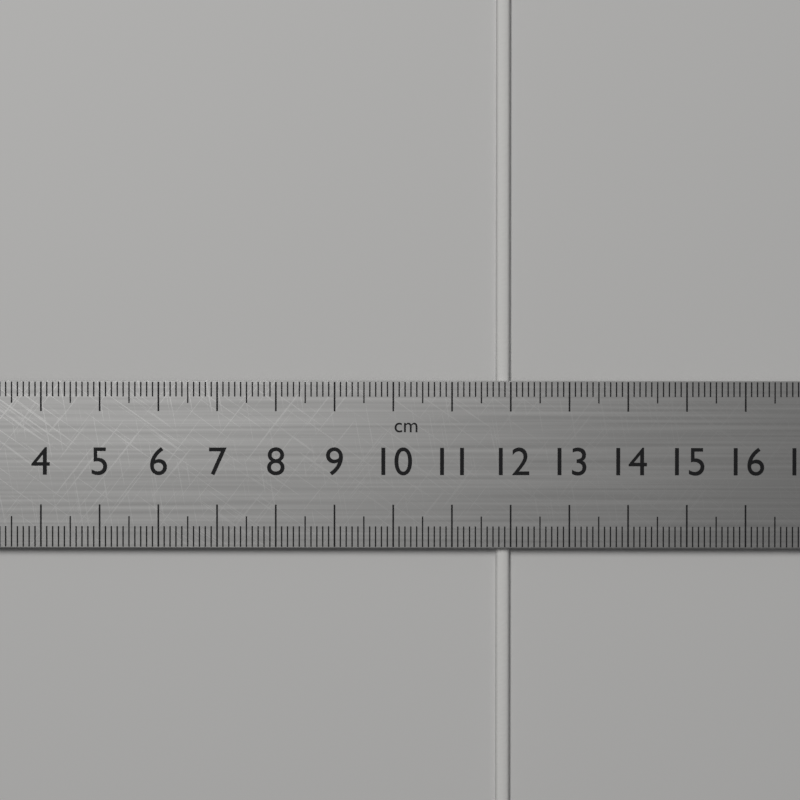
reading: 12.0 cm
